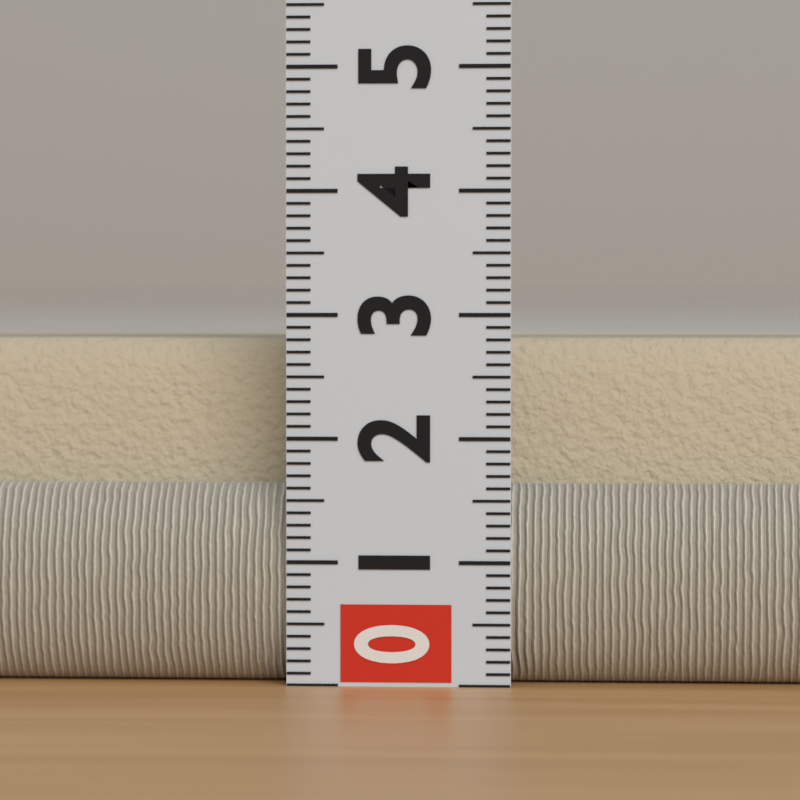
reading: 2.8 (no unit)
